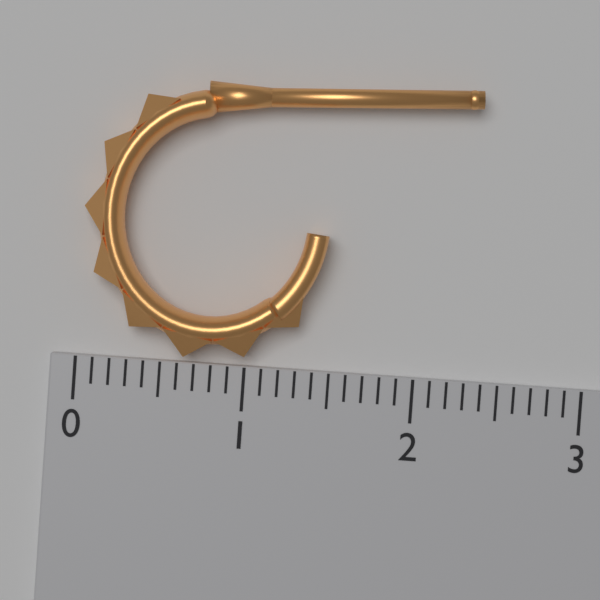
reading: 2.3 (no unit)
